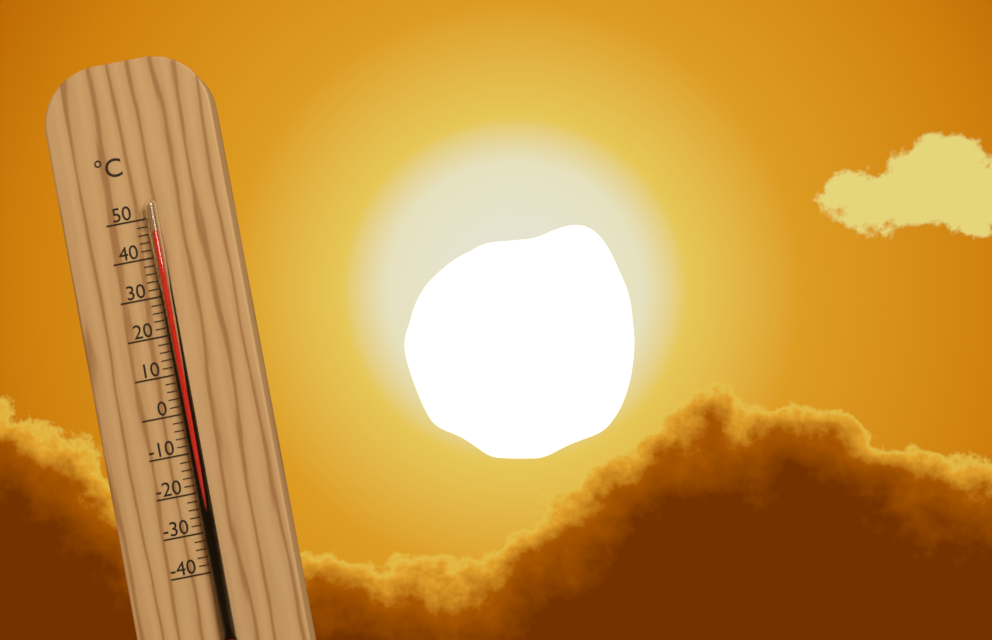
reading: 46 °C
